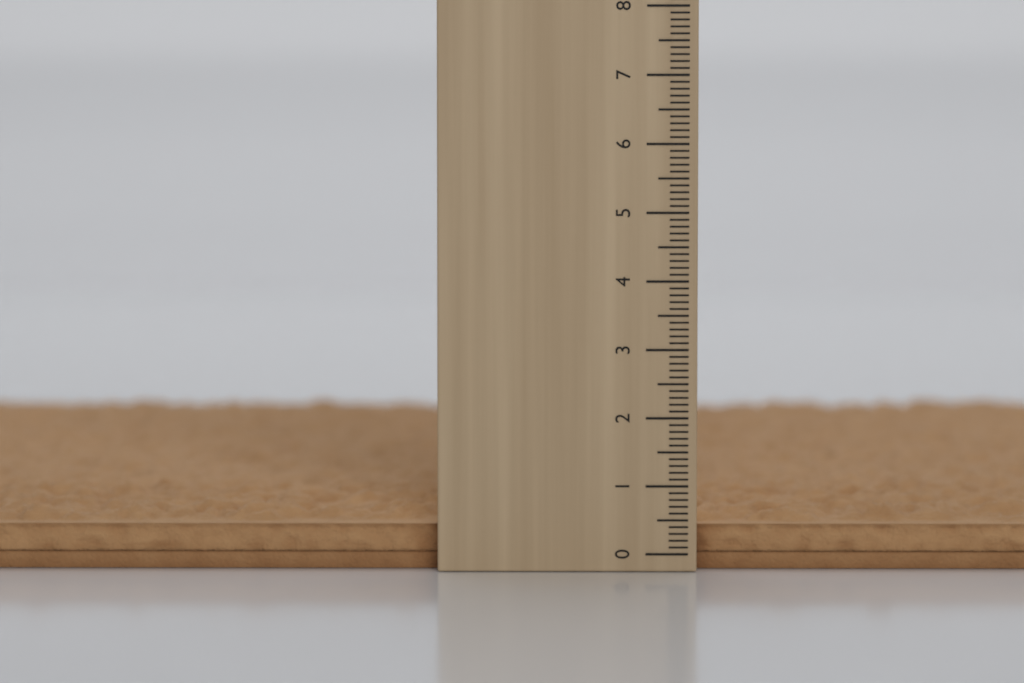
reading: 0.7 cm
